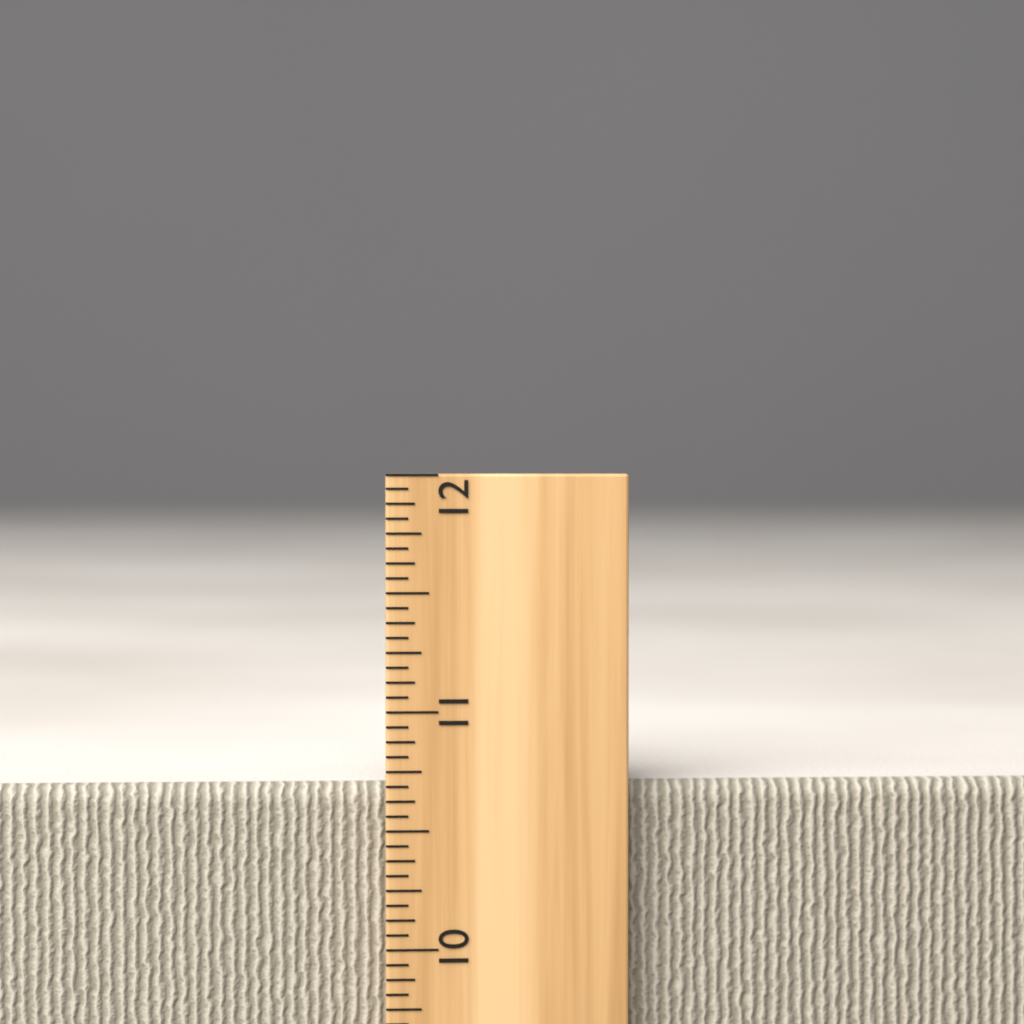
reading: 10.6875 inch
